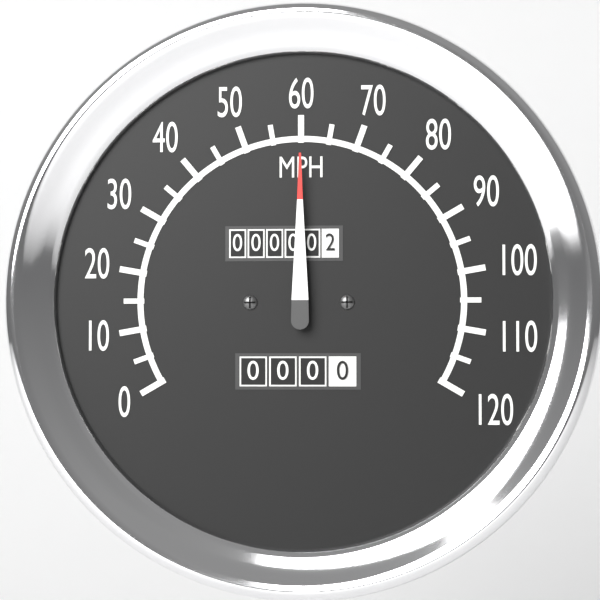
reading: 60 MPH
